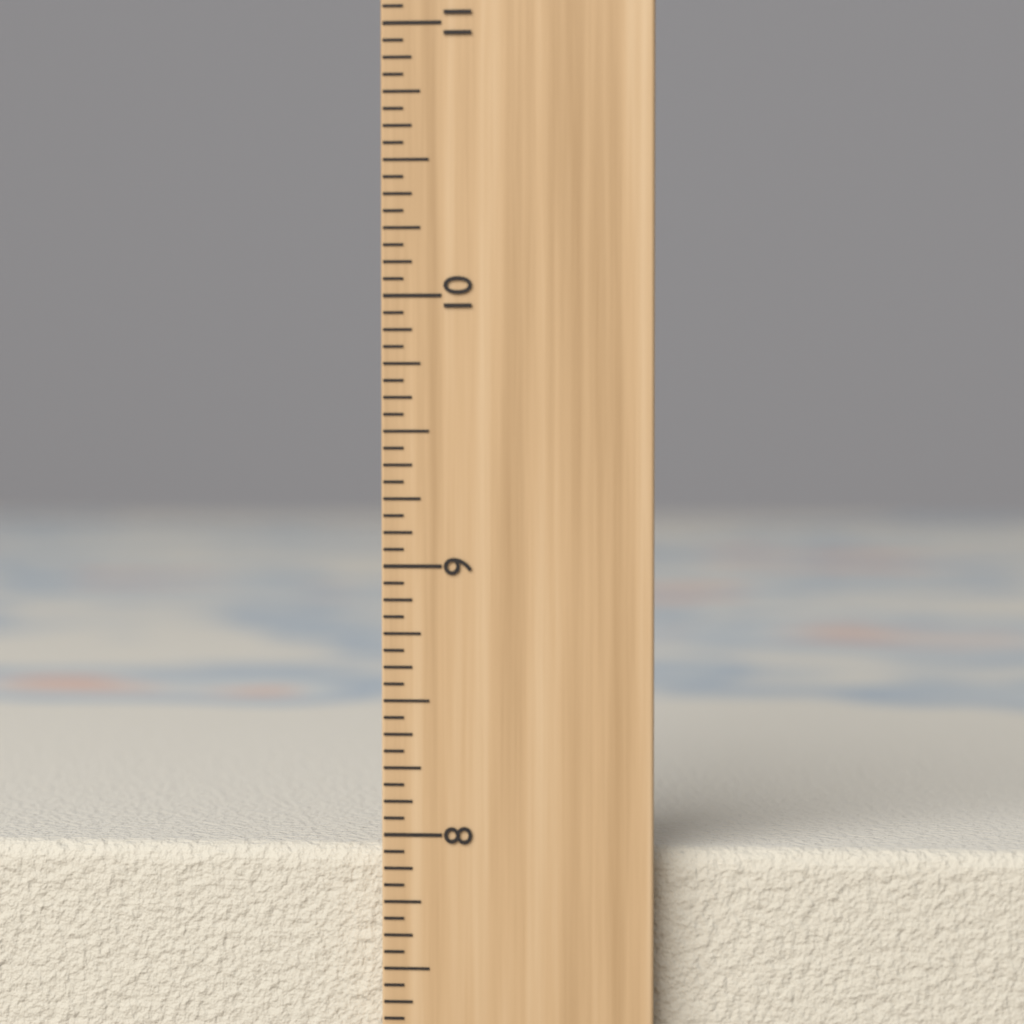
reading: 7.9375 inch
